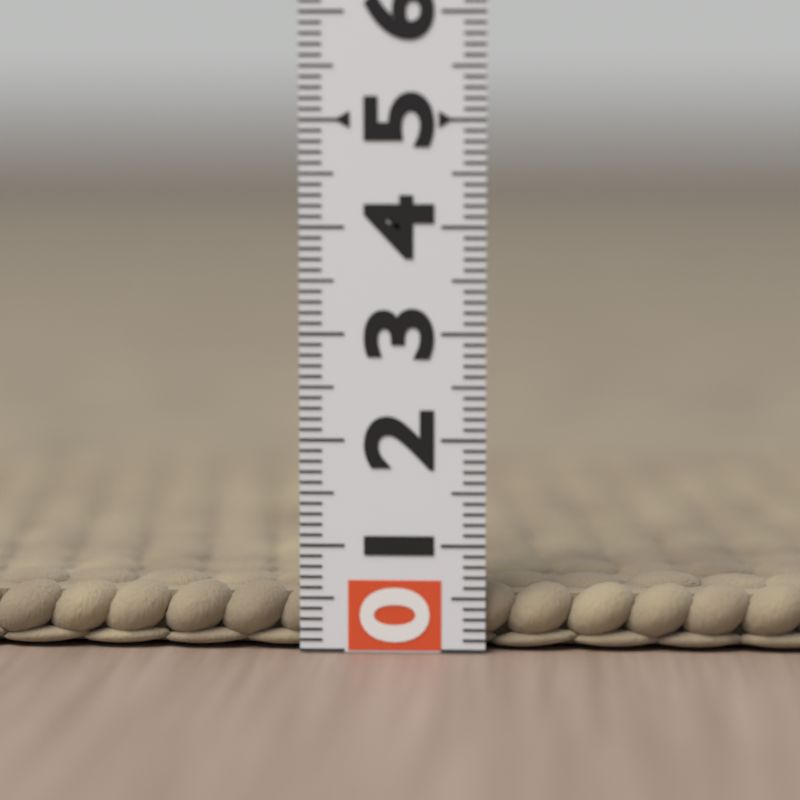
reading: 0.6 (no unit)
